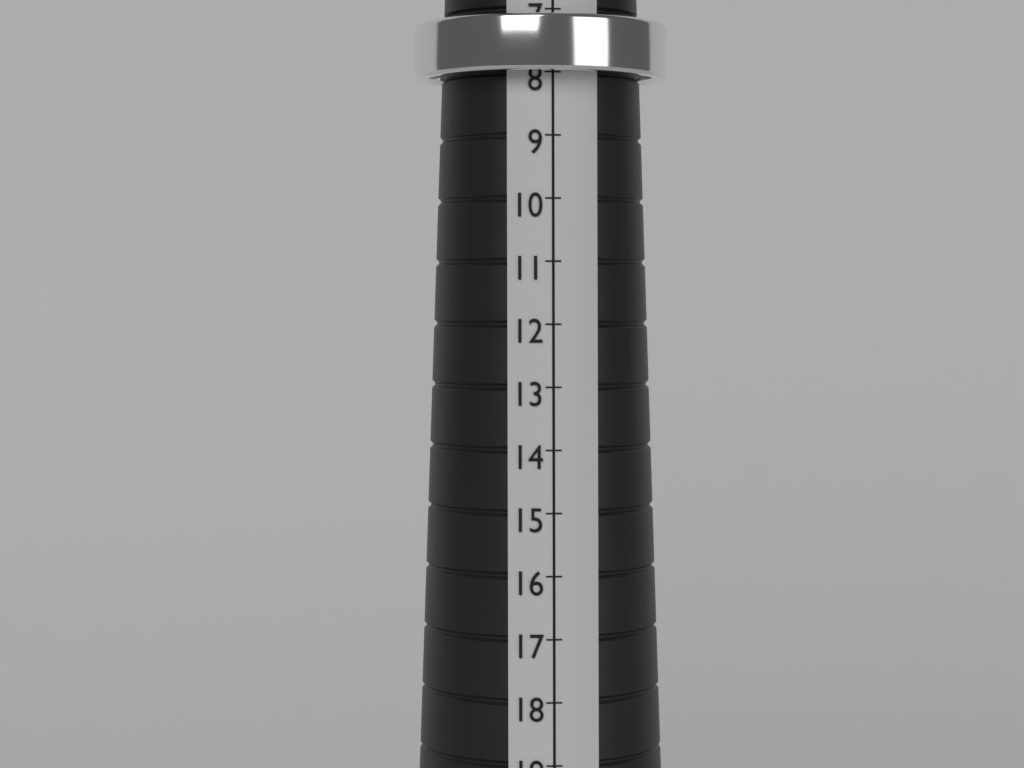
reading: 8 (no unit)
